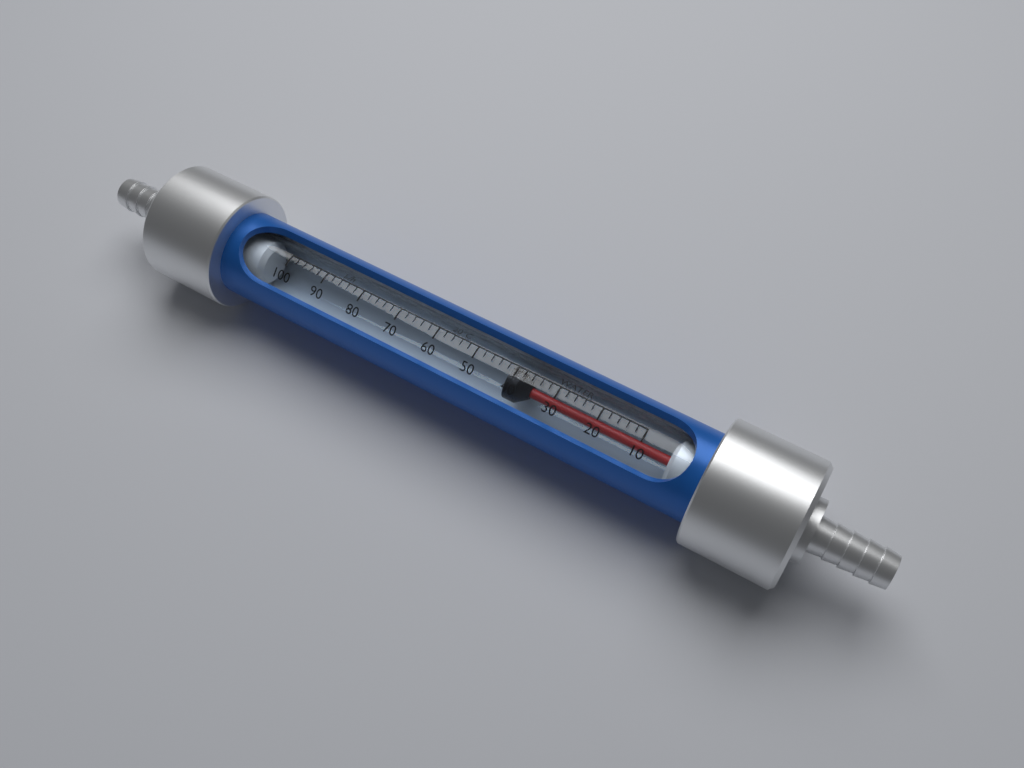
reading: 42 L/h
